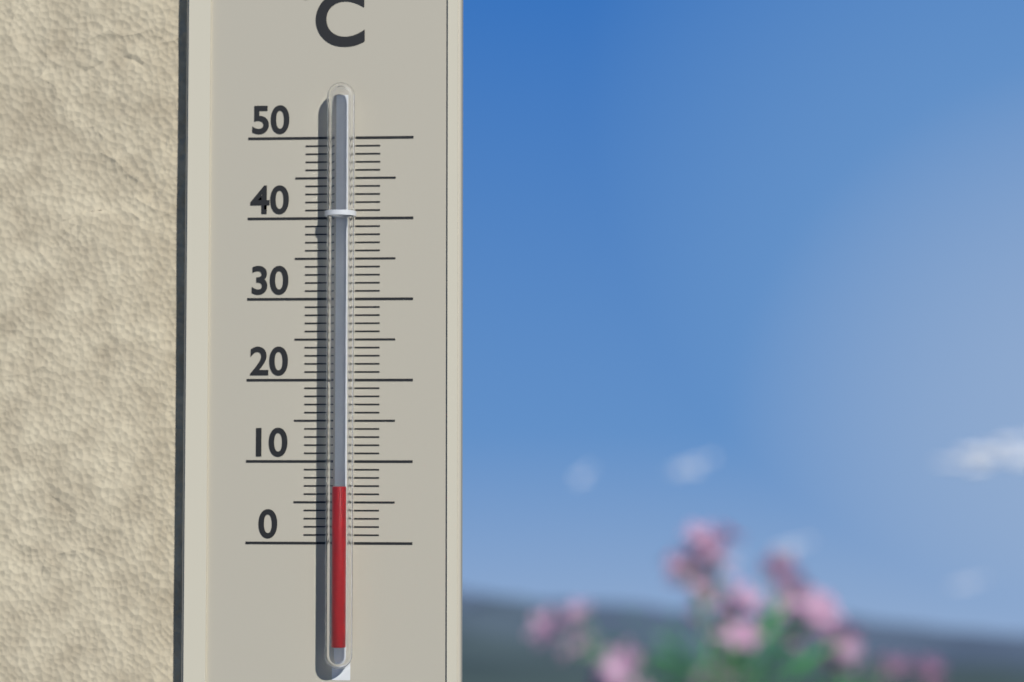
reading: 7 °C
